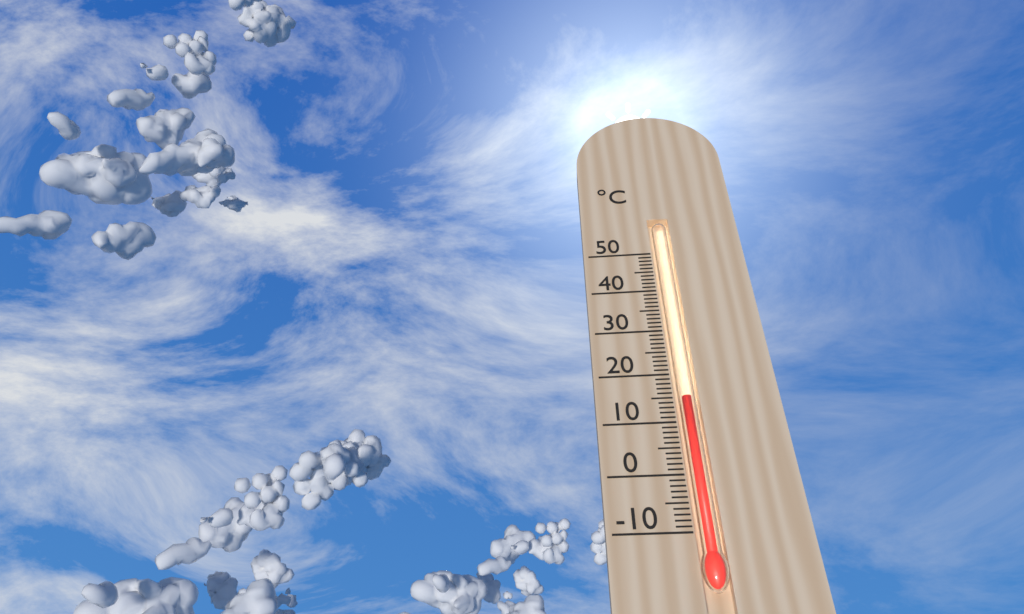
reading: 15 °C
